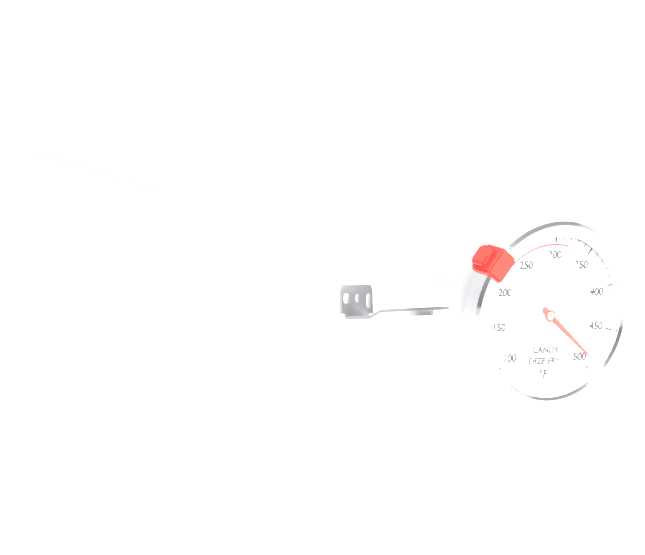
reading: 490 °F
